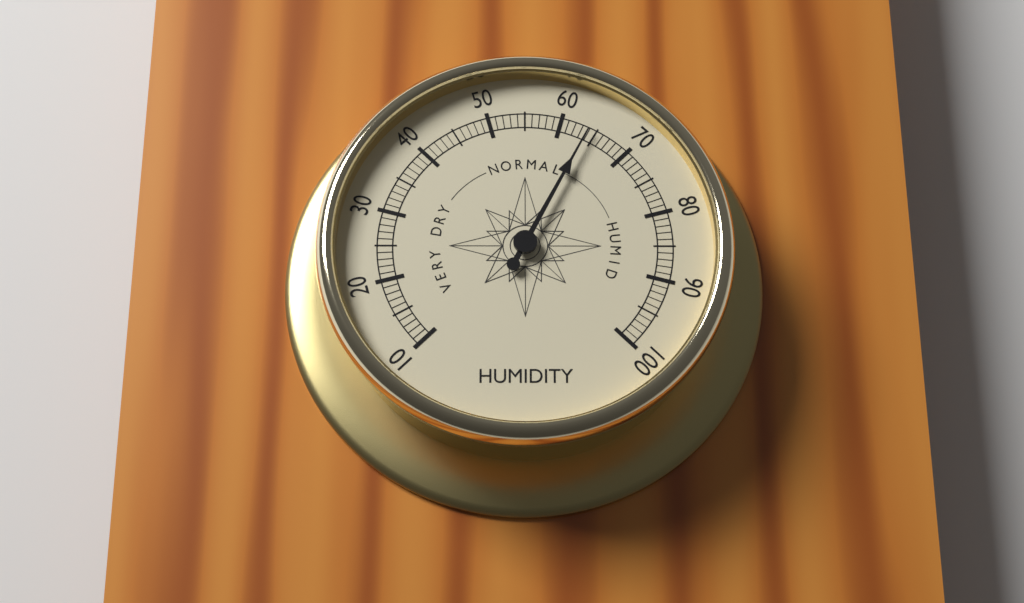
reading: 64 (no unit)
